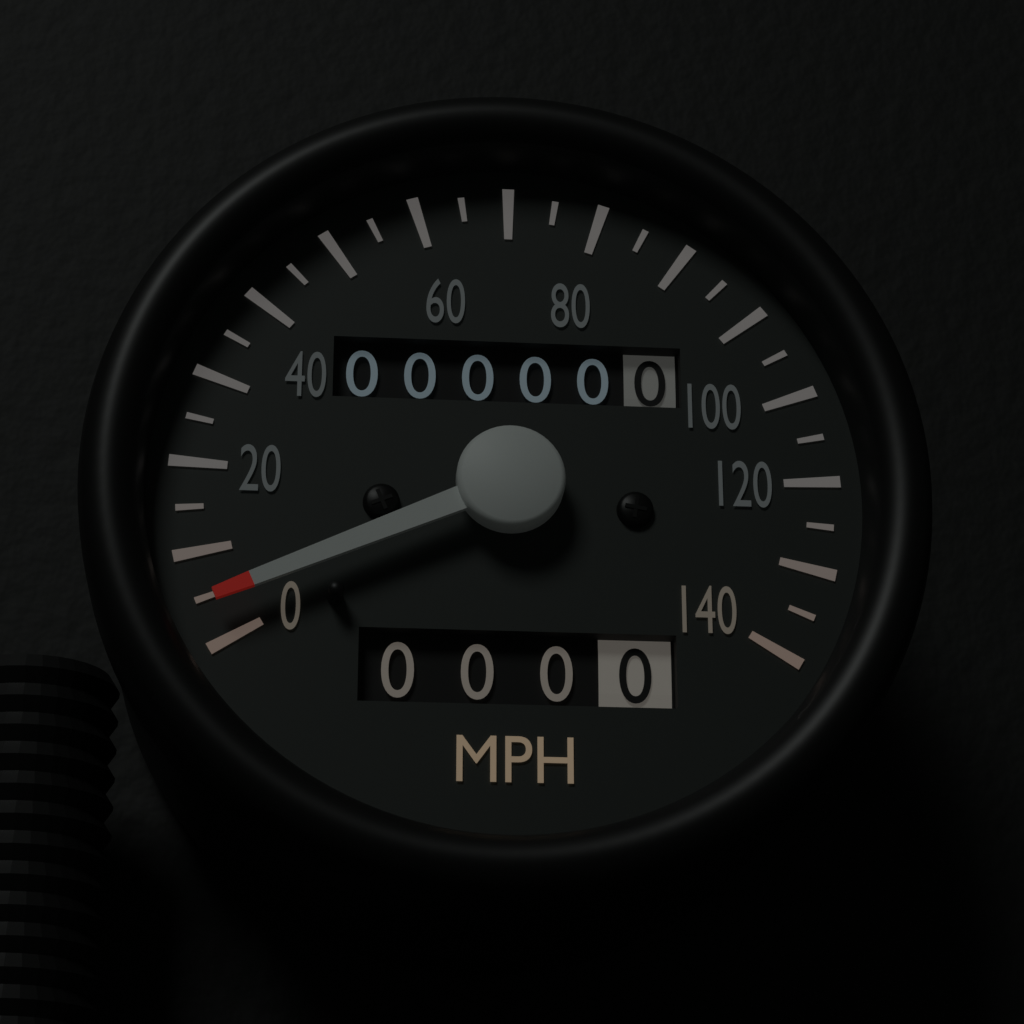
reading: 4 MPH
